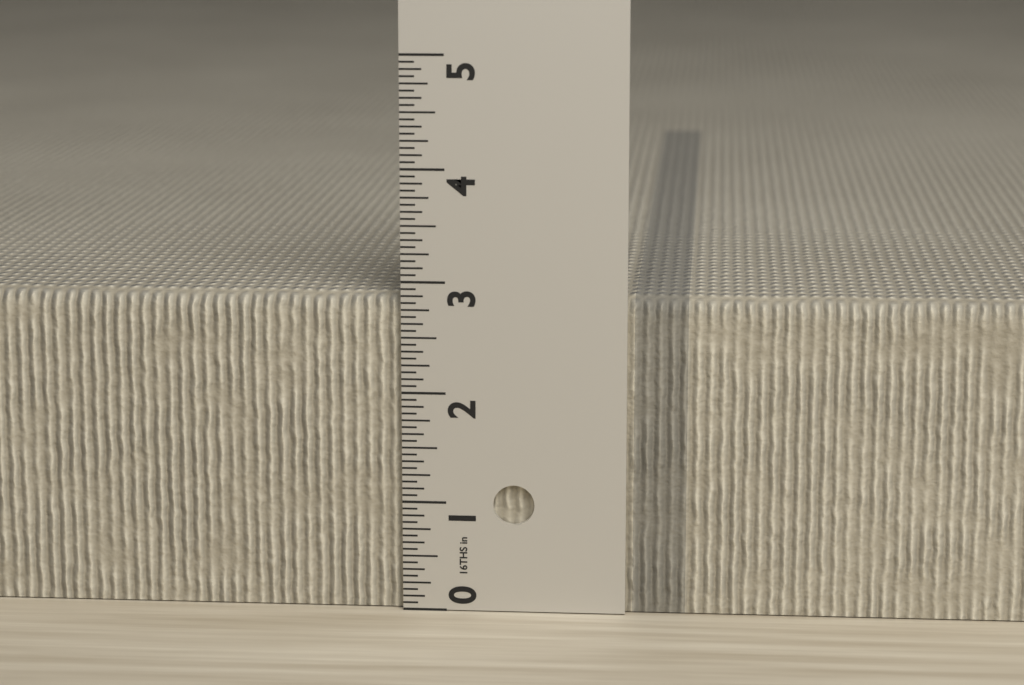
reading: 2.8750 in
